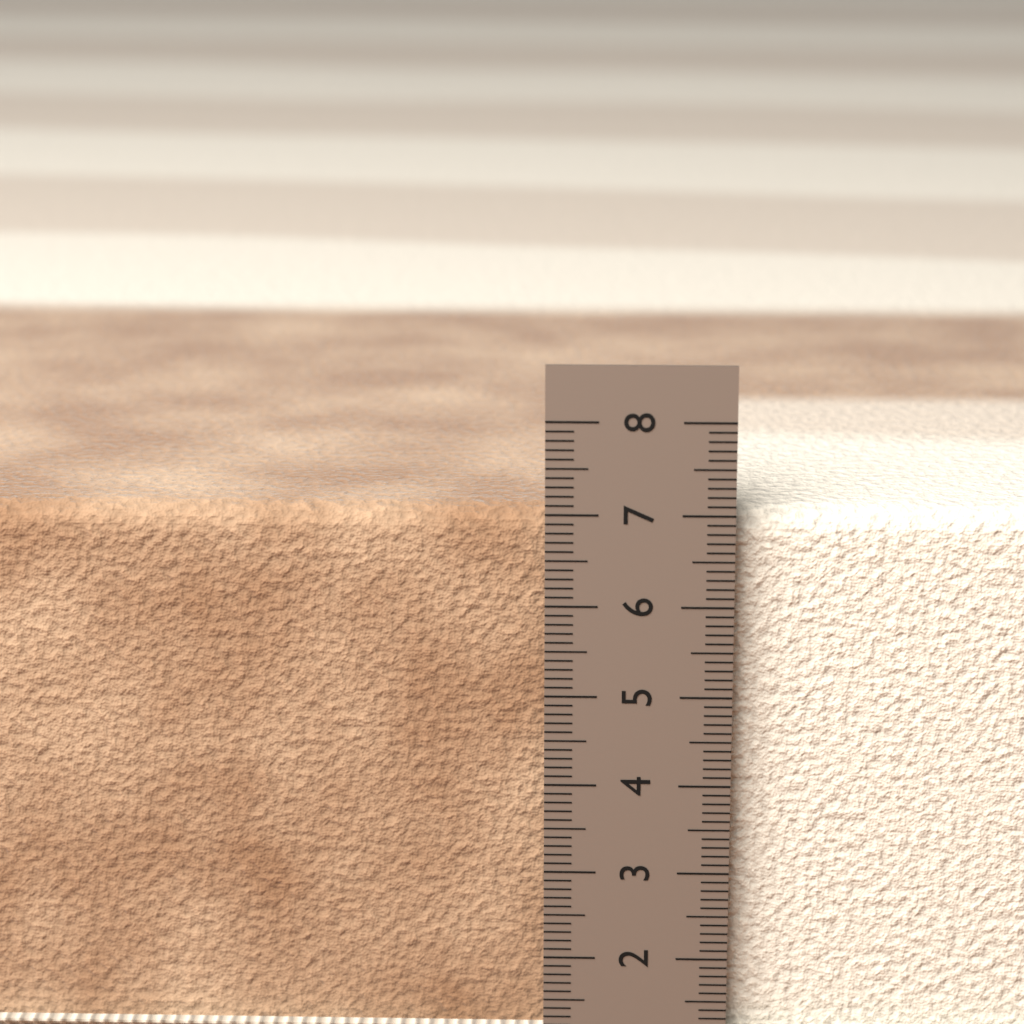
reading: 7.0 cm
